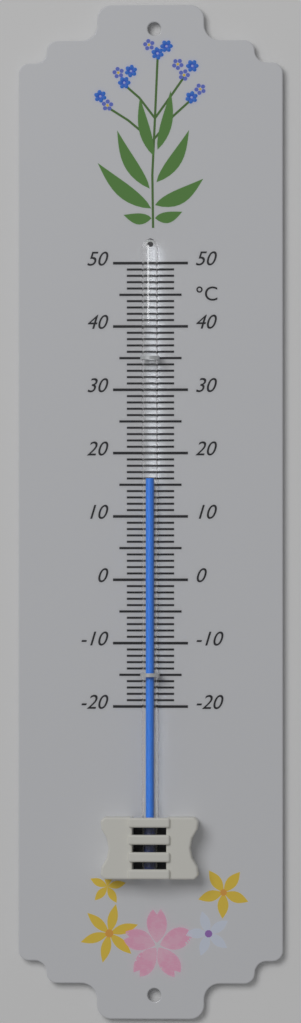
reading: 16 °C
